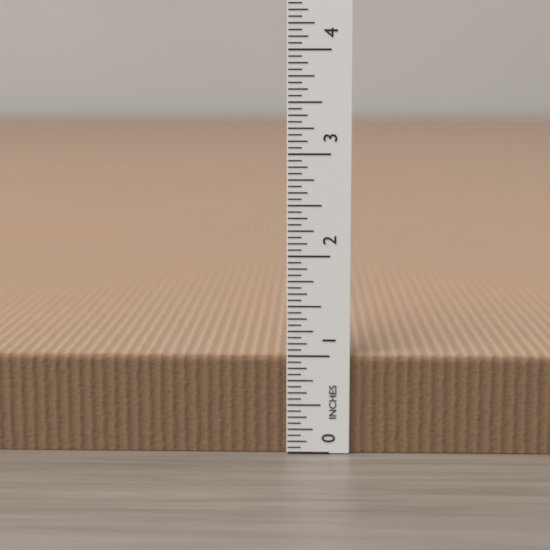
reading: 1.0000 in
